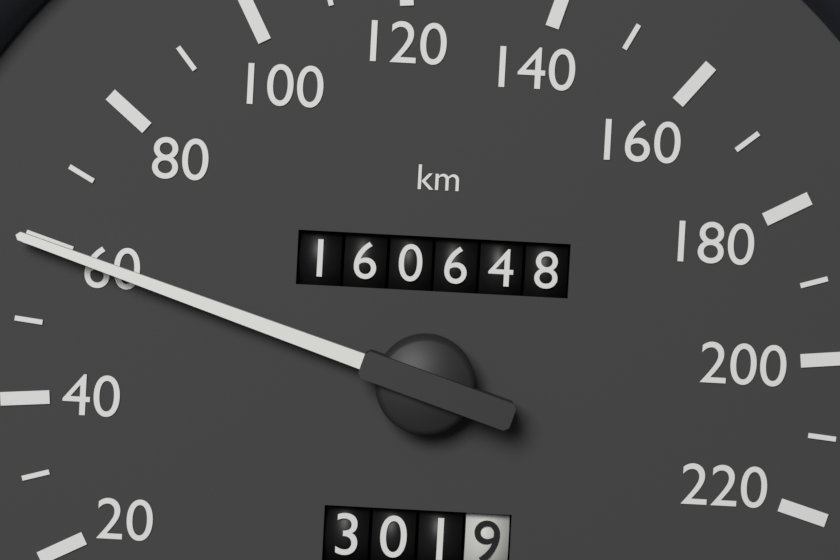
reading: 60 km/h
